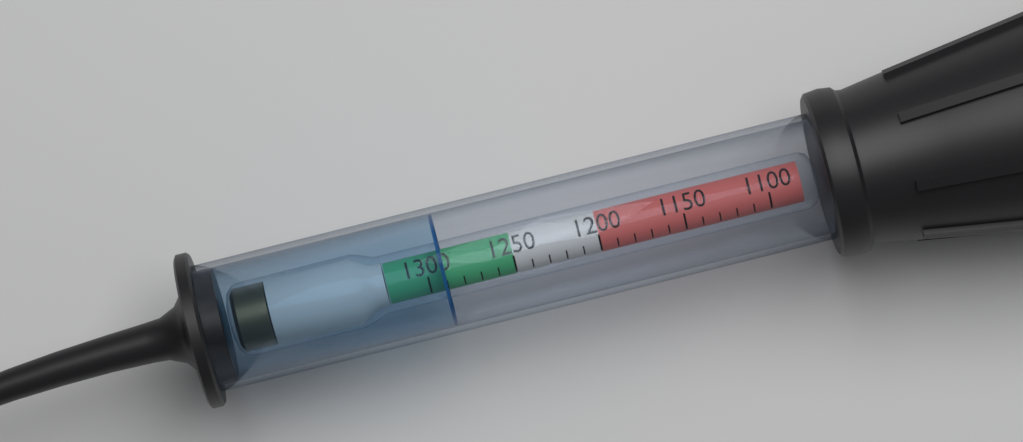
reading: 1290 (no unit)
